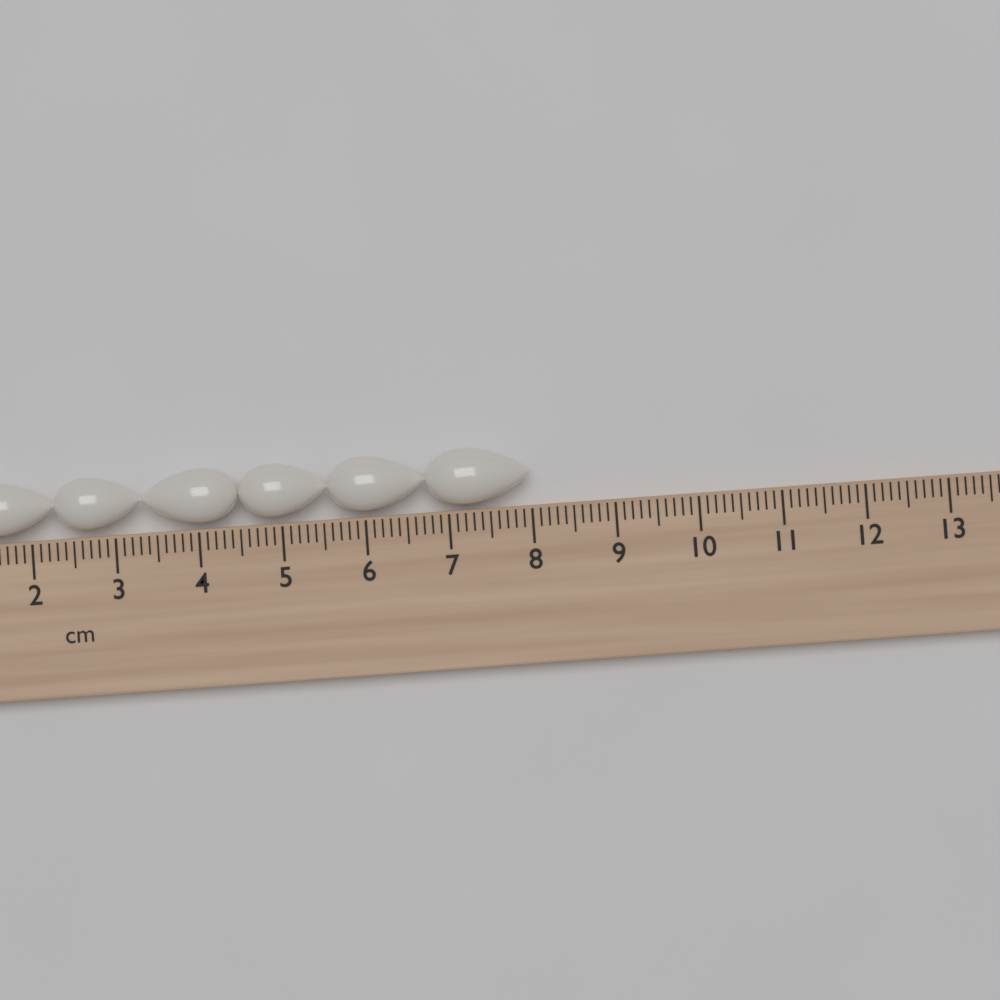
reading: 8.0 cm
